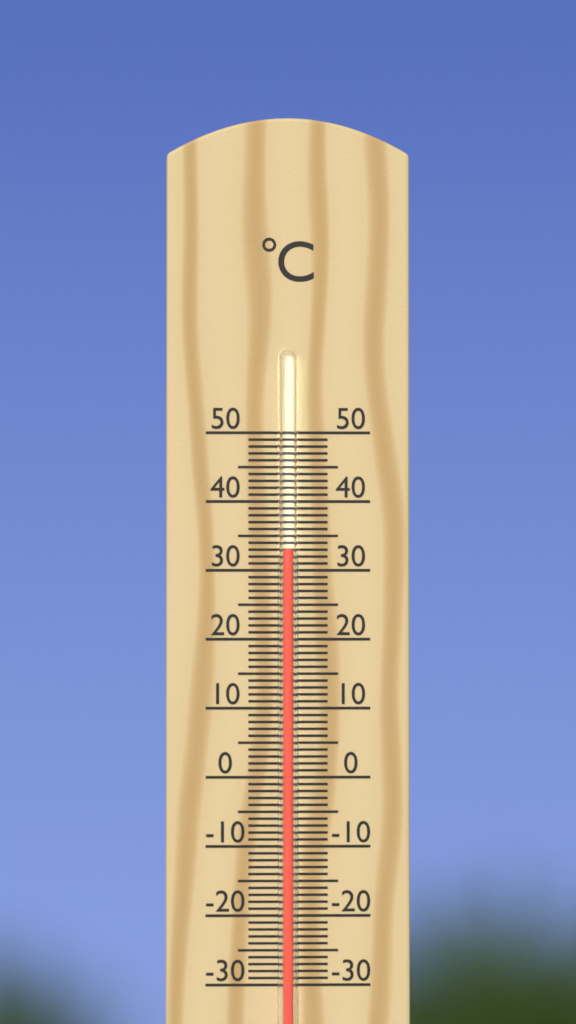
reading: 33 °C
